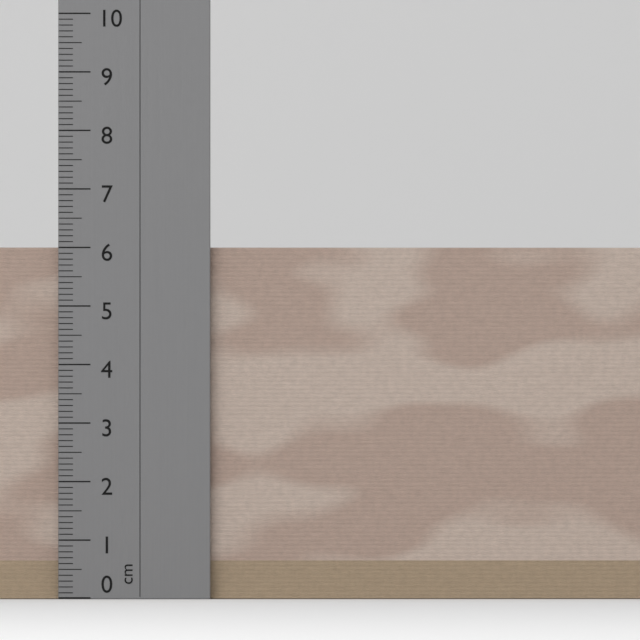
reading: 6.0 cm
